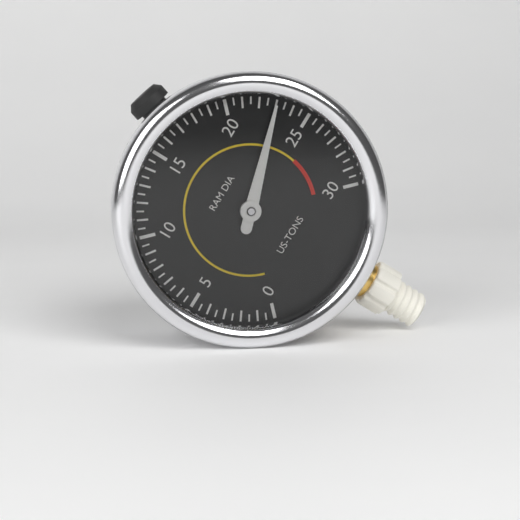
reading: 23.0 US-TONS
